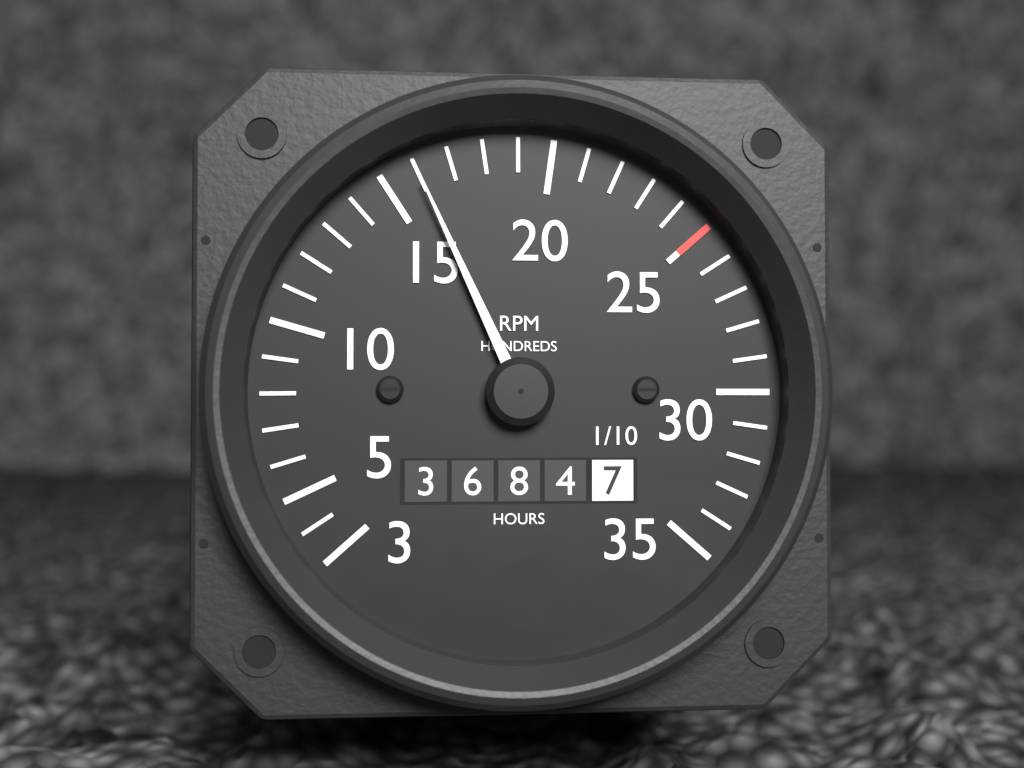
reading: 1600 RPM
